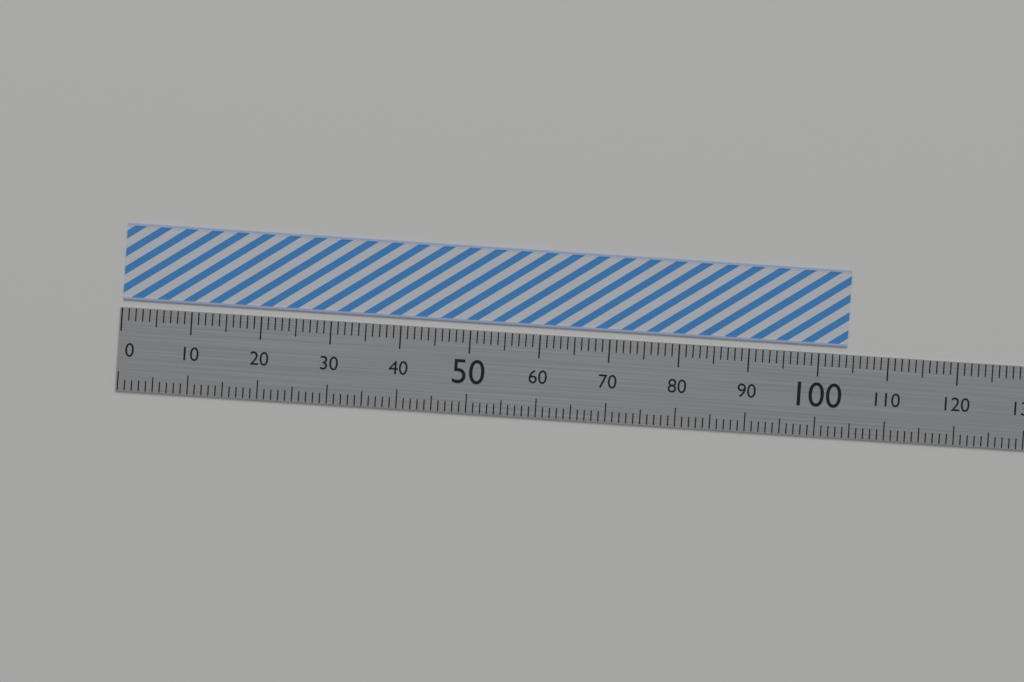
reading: 104 (no unit)
